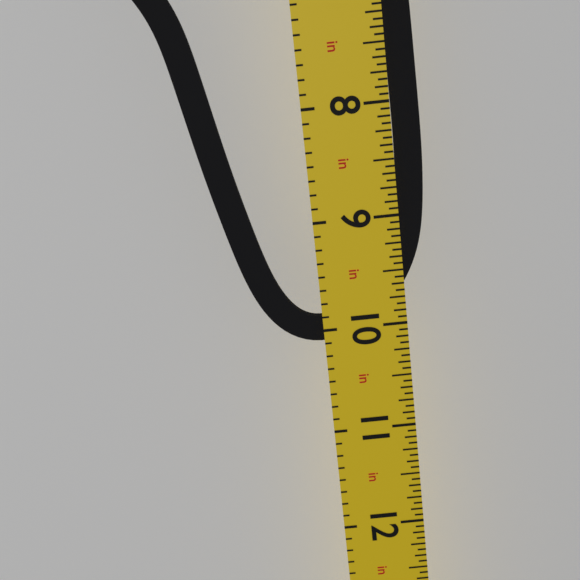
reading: 10.1250 in
